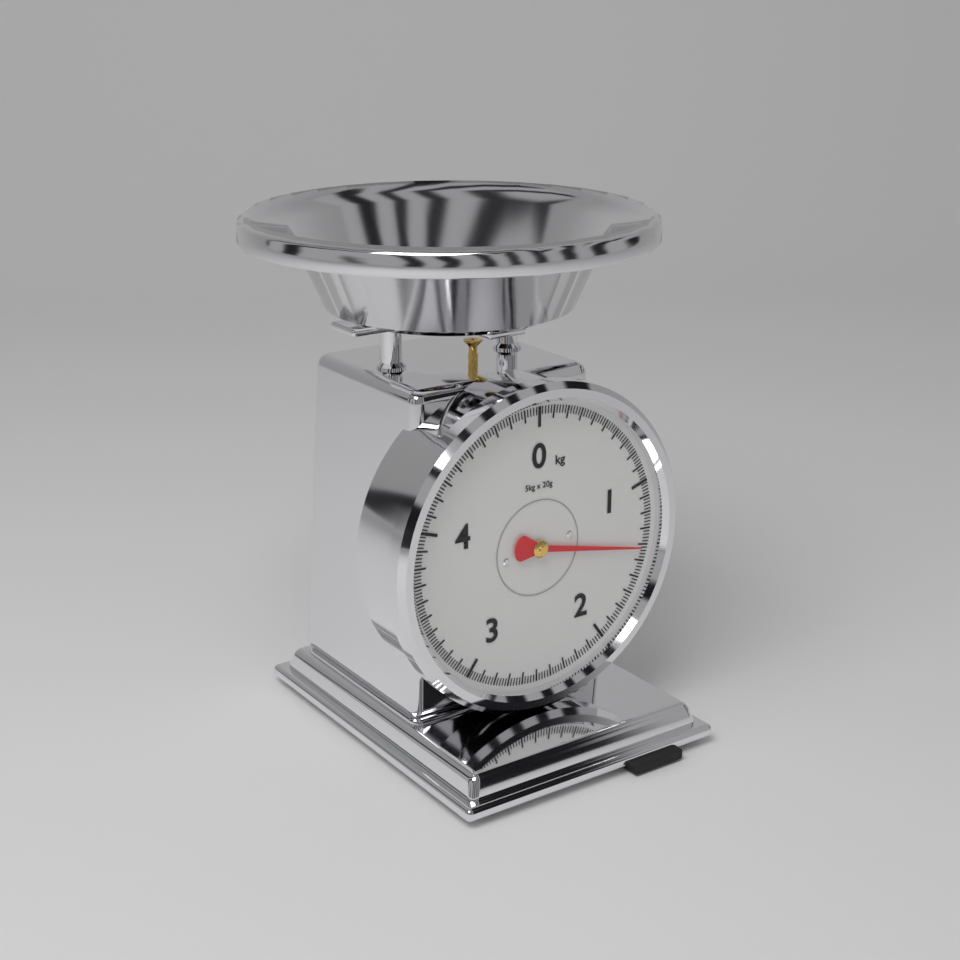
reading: 1.42 kg
